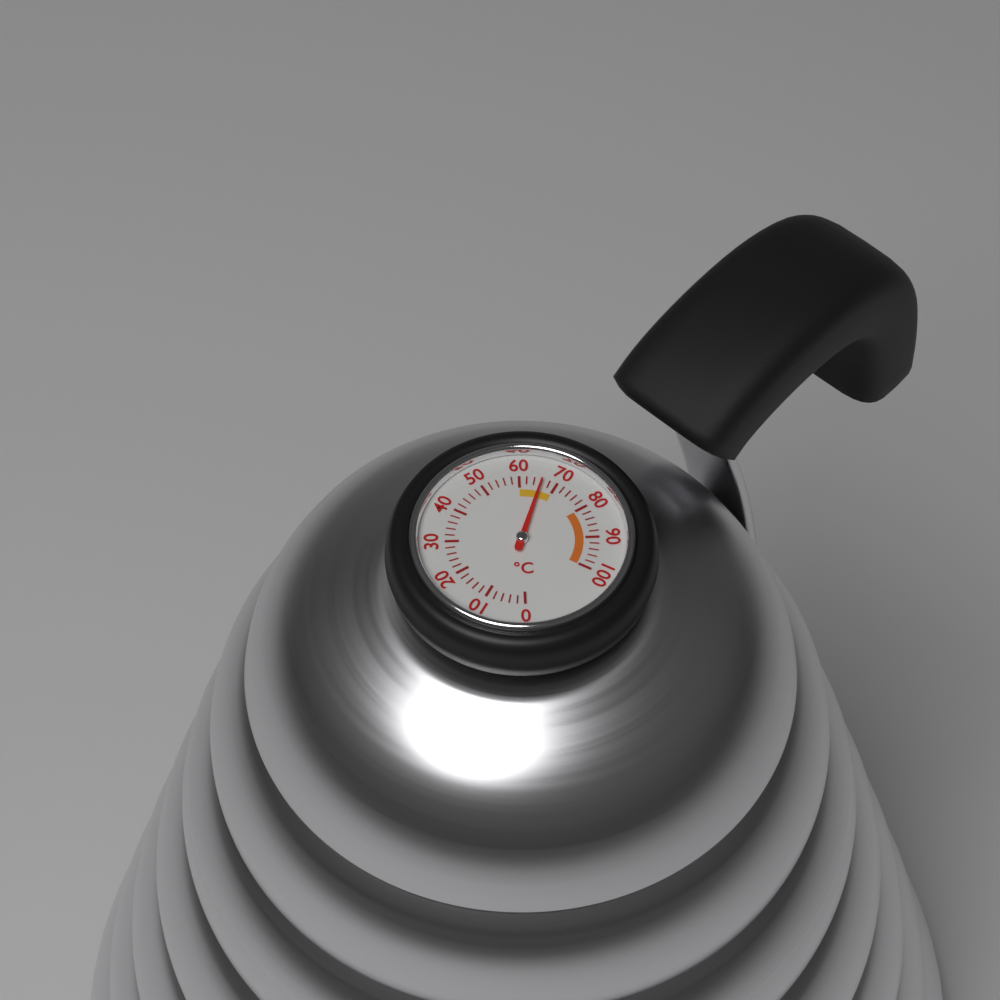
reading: 66 °C
